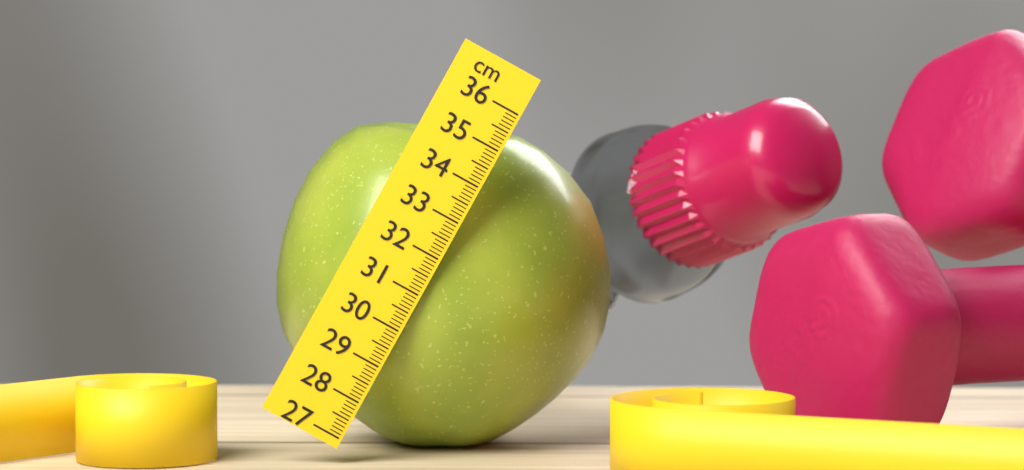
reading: 35.4 cm
